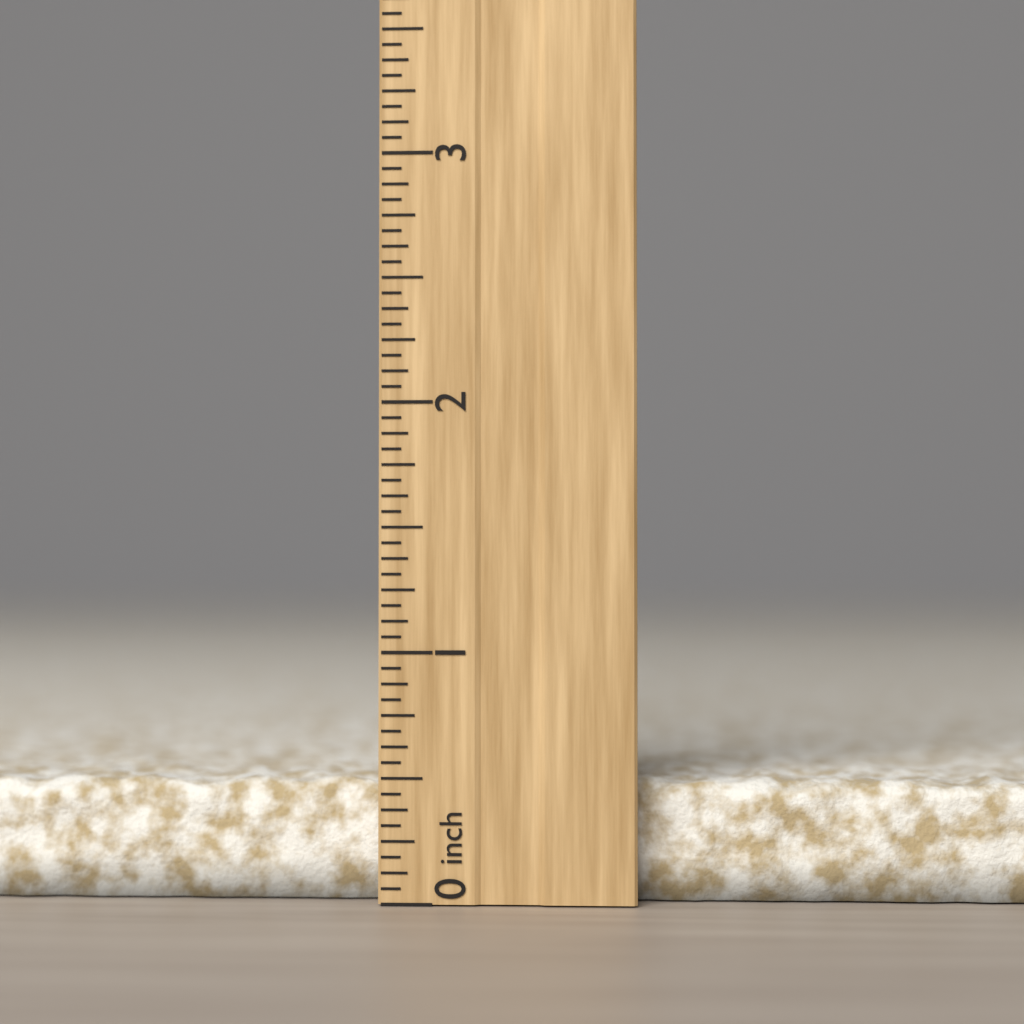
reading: 0.5000 inch
